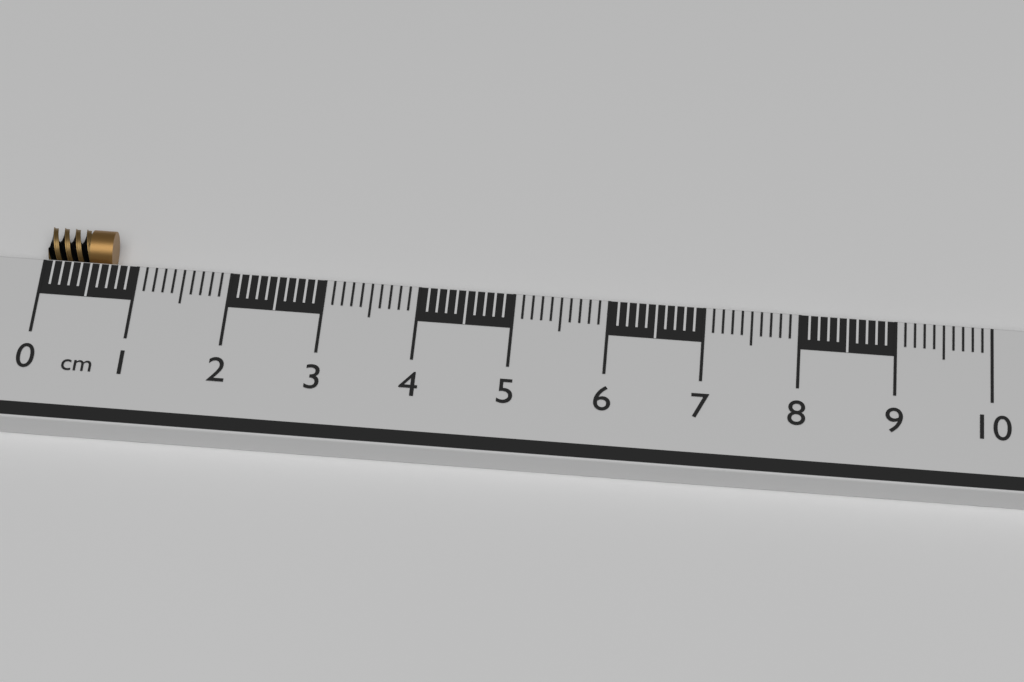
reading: 0.7 cm
